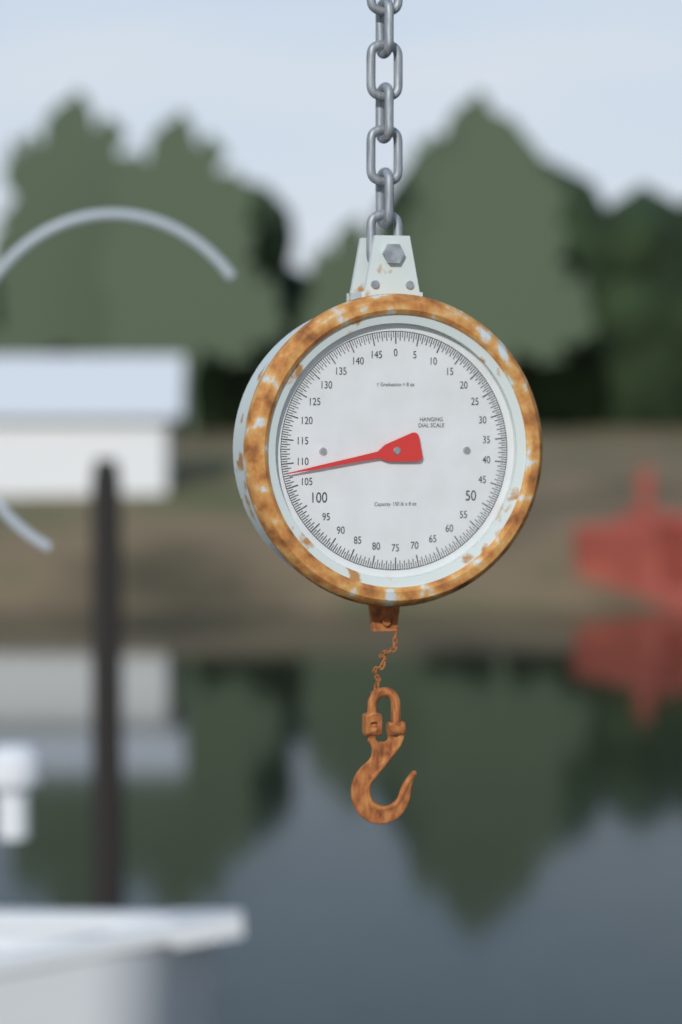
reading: 108.0 lb
